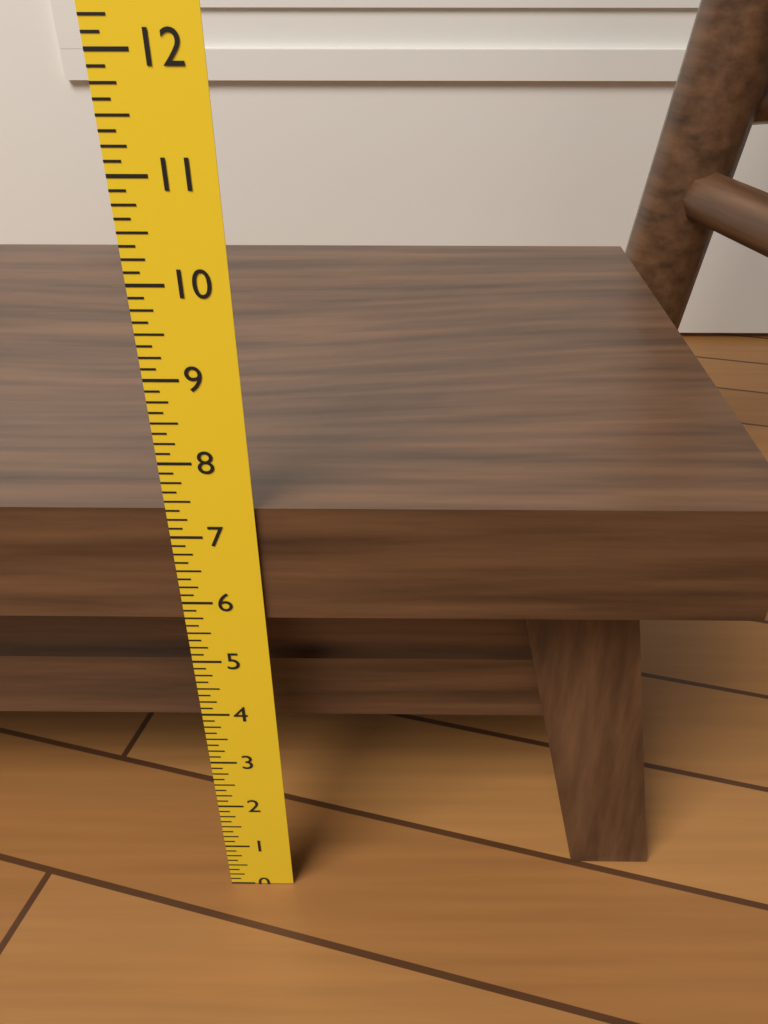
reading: 7.375 in
